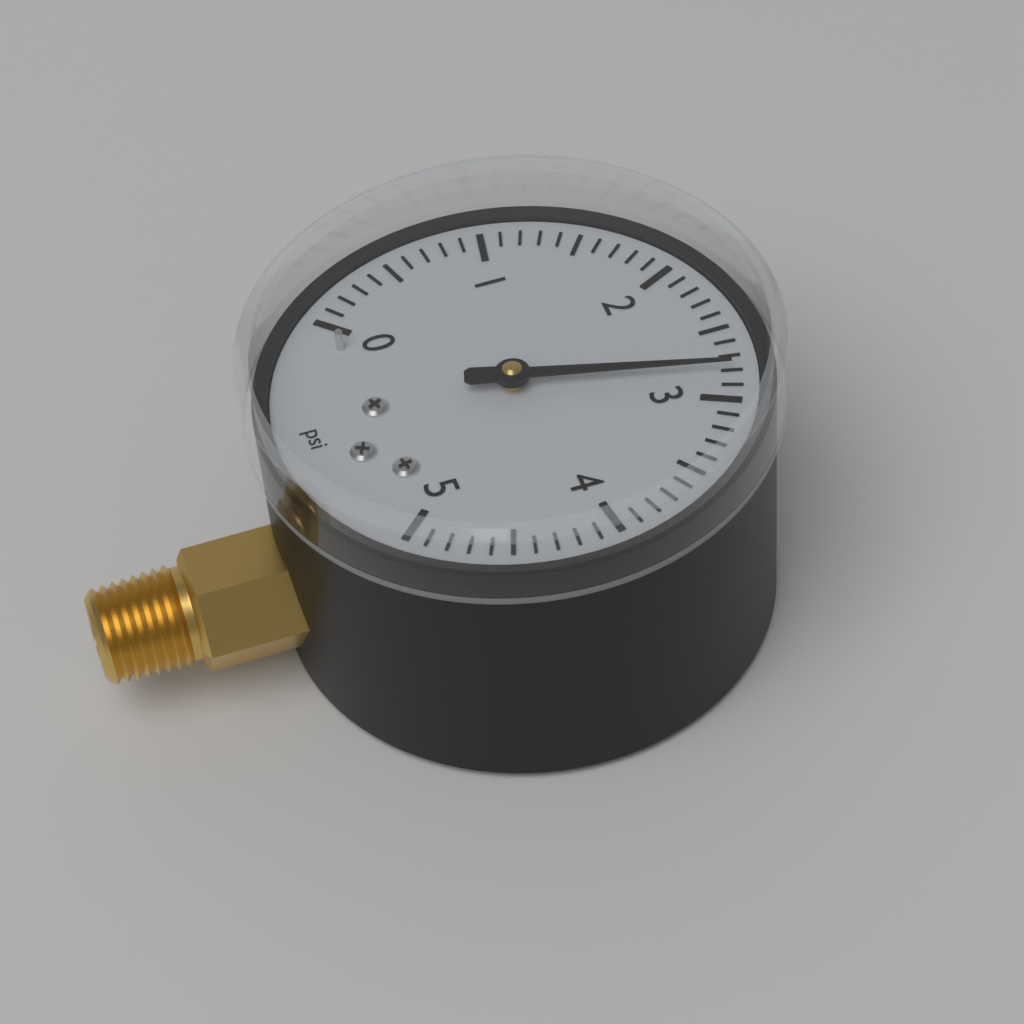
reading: 2.8 psi
